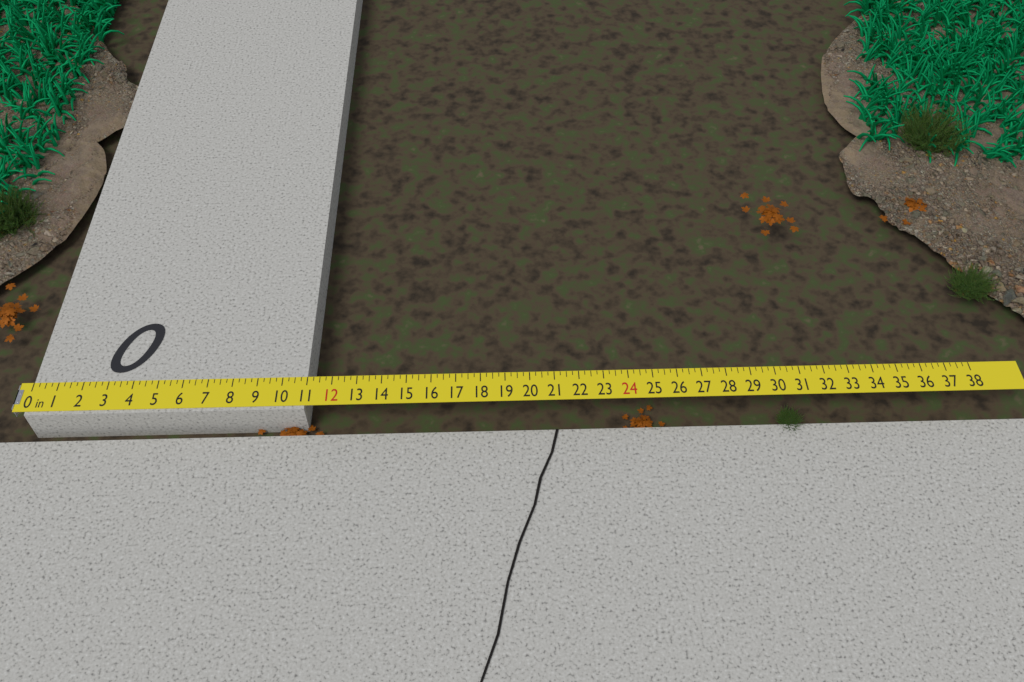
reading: 11.00 in
